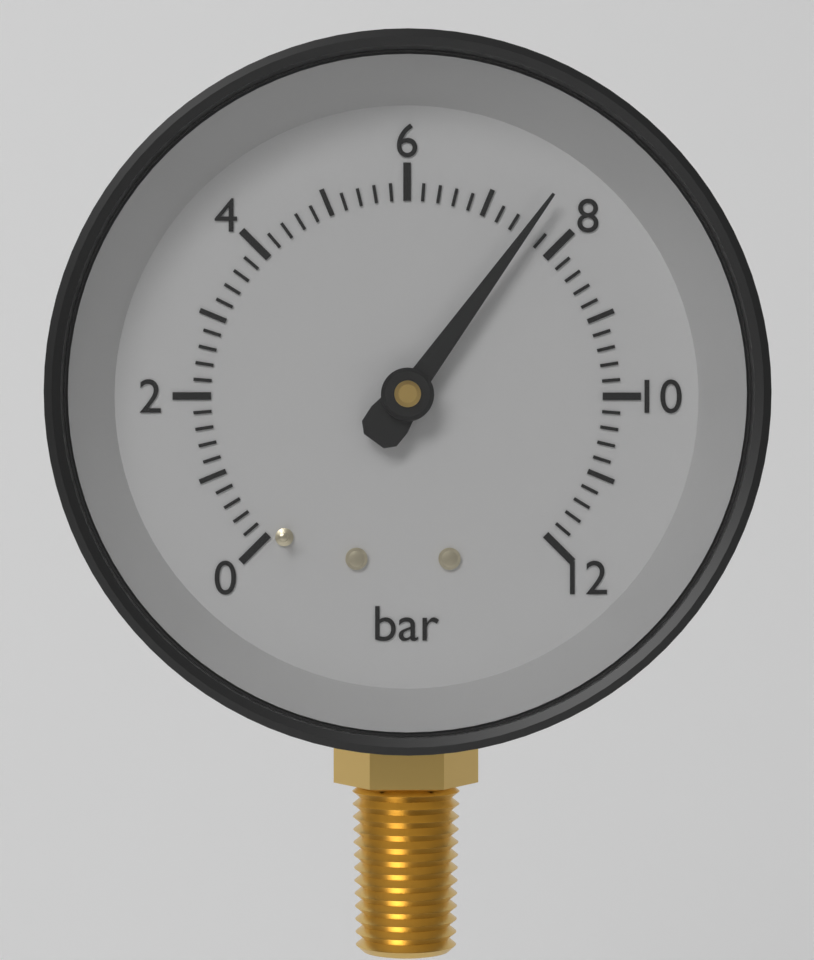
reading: 7.6 bar
